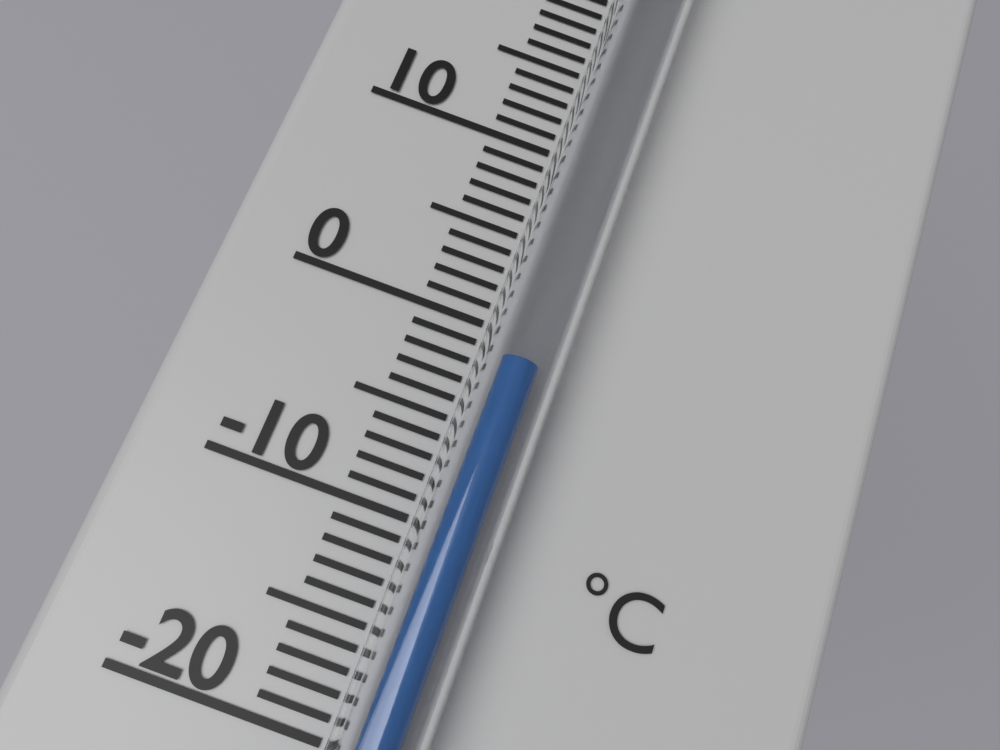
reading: -2 °C
